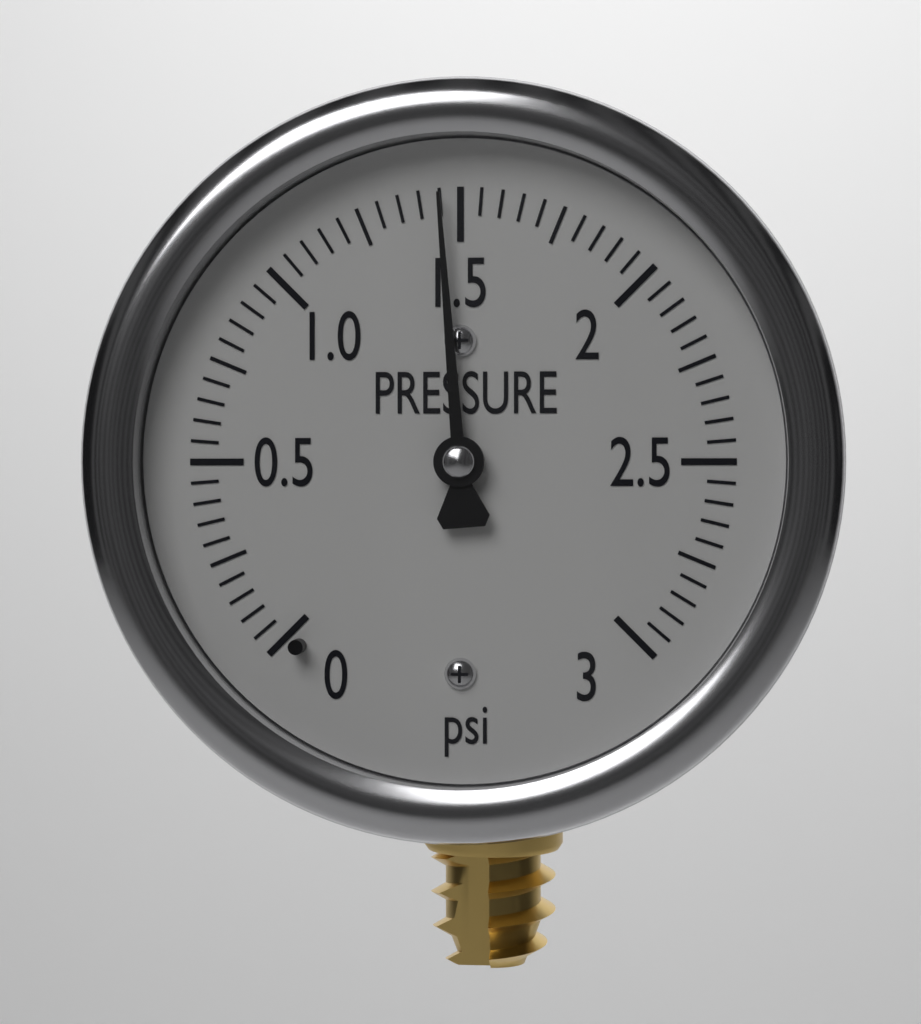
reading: 1.45 psi
